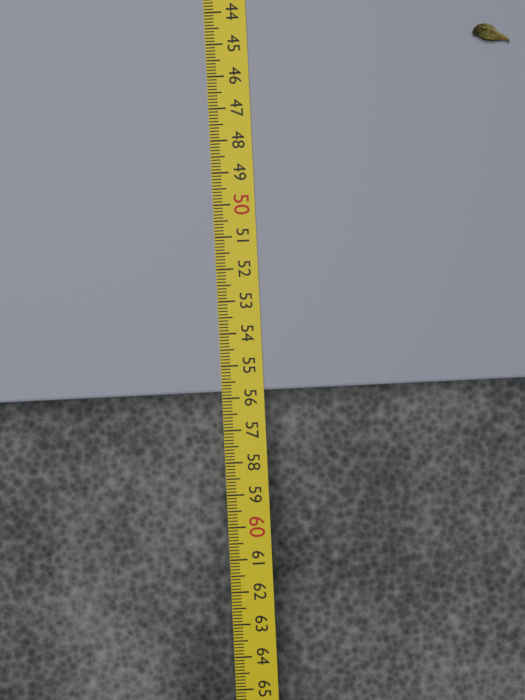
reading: 55.8 cm
